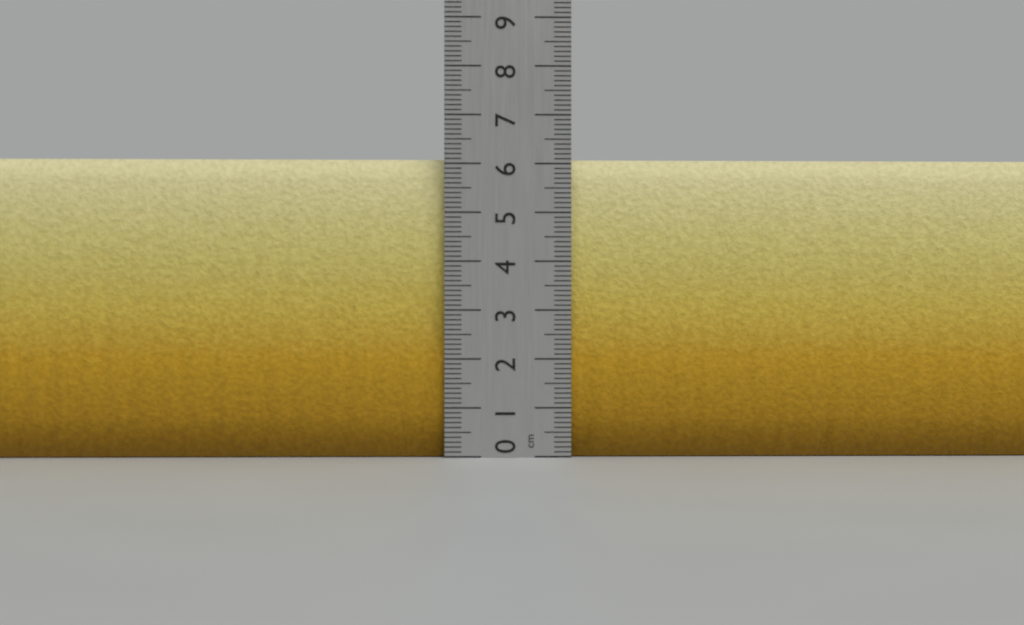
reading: 6.1 cm
